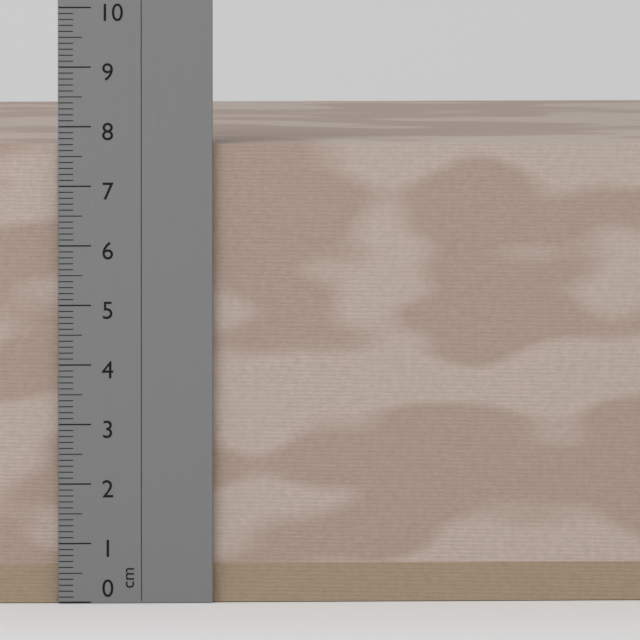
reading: 7.7 cm
